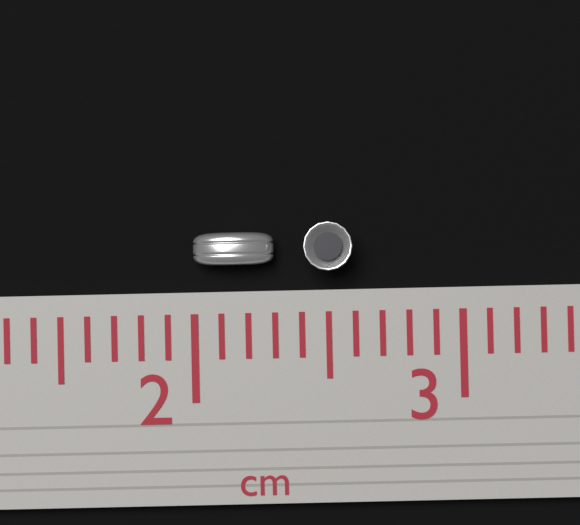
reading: 2.3 cm
